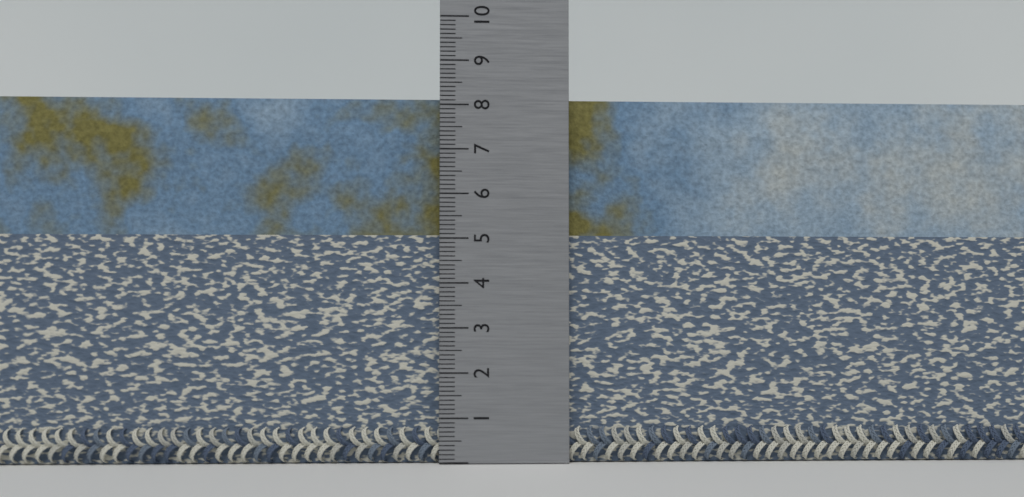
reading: 8.2 (no unit)
